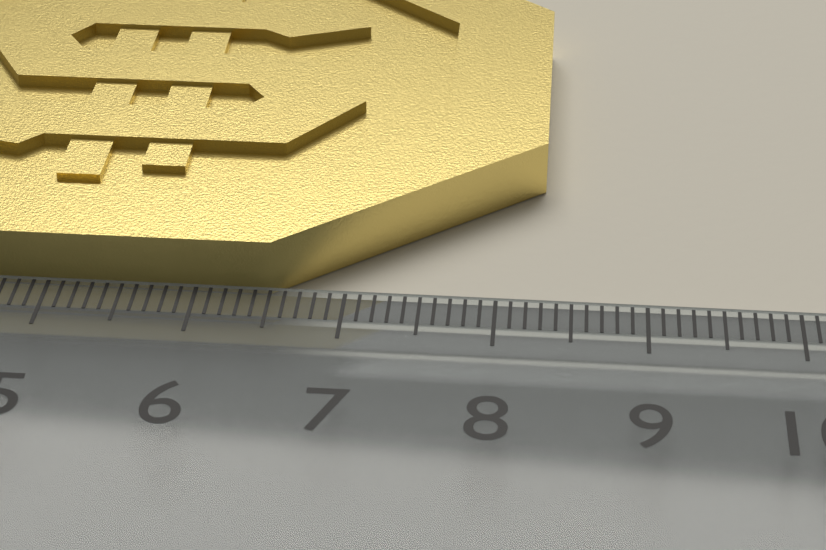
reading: 8.3 cm
